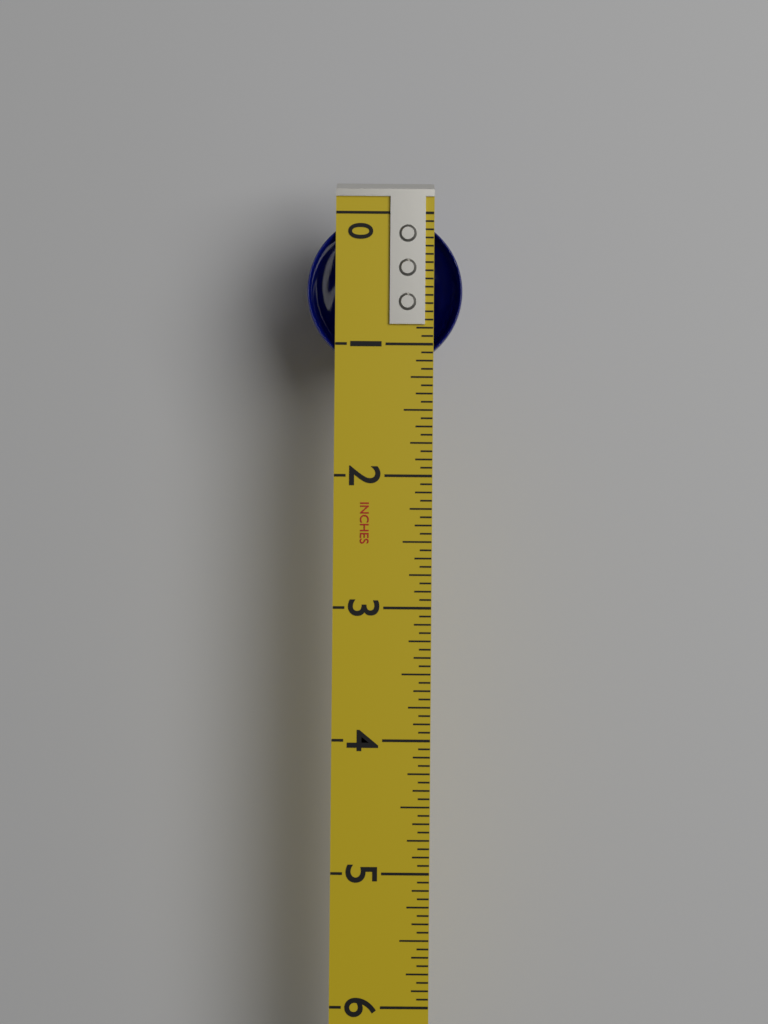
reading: 1.1875 in
